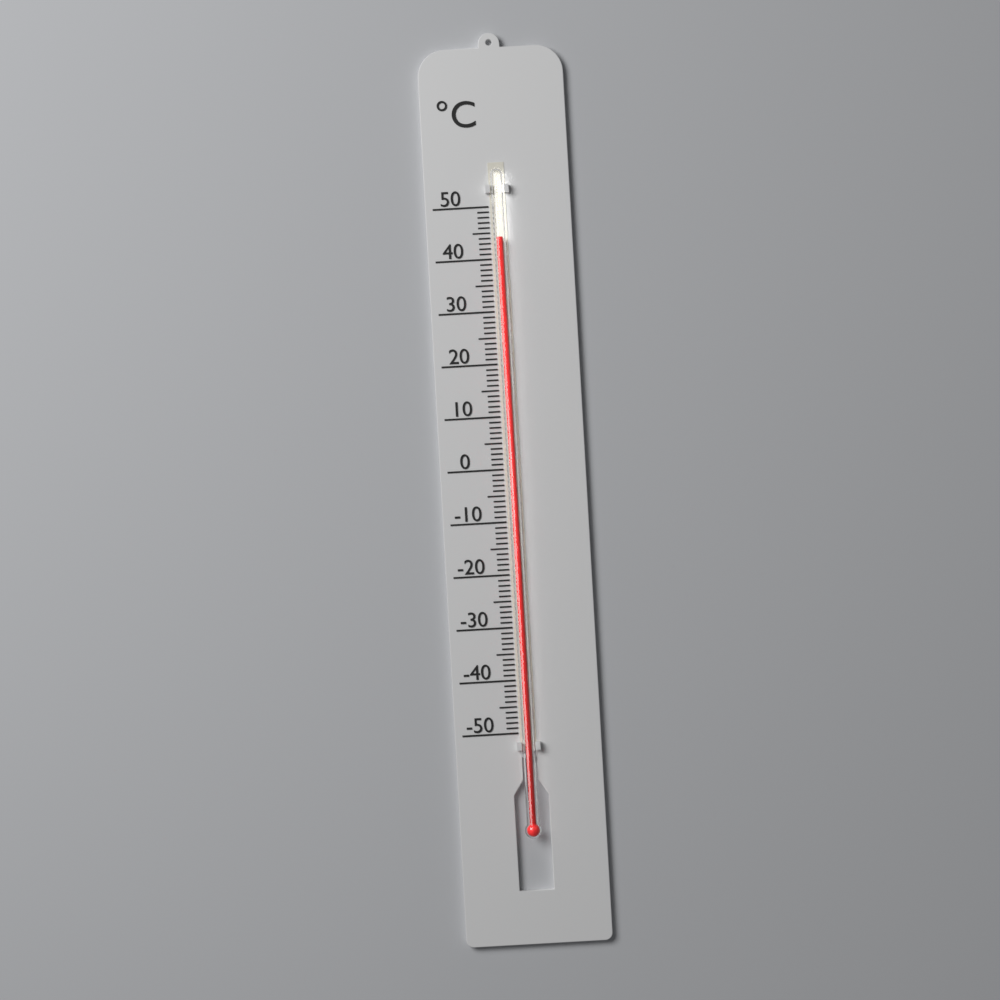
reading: 44 °C
